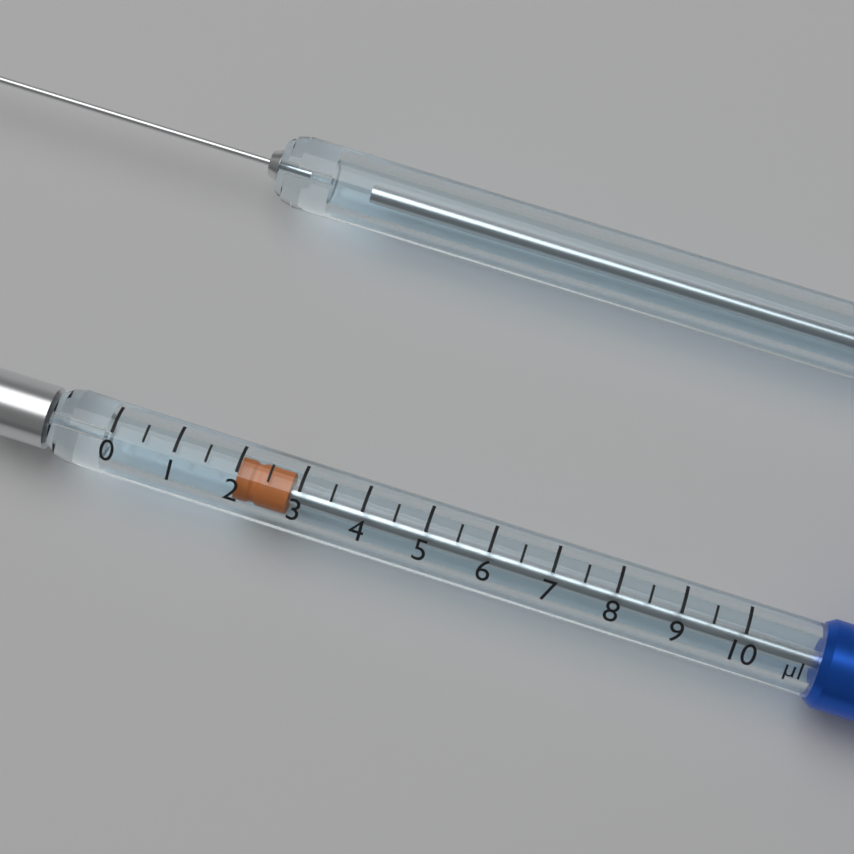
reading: 2.0 µl
